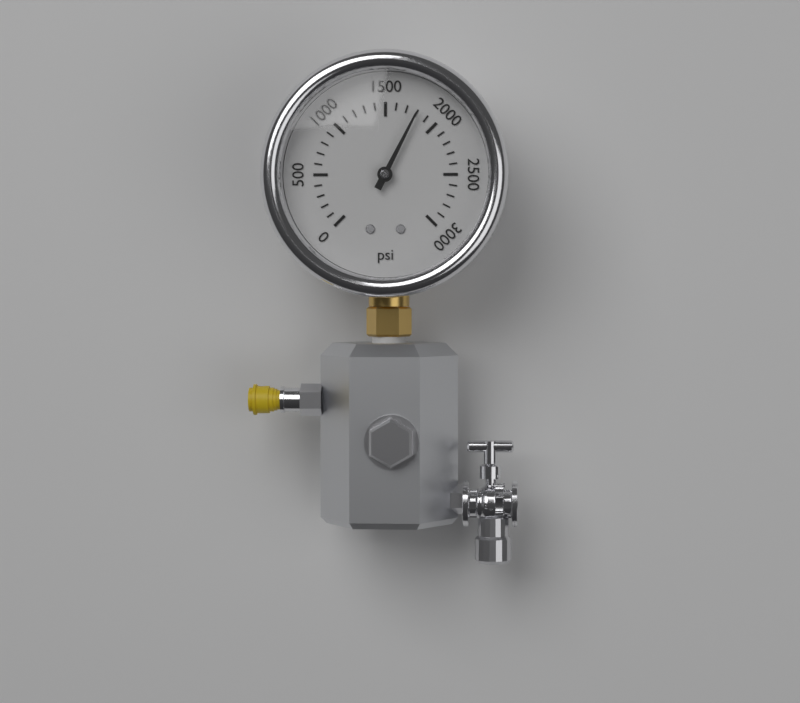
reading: 1800 psi
